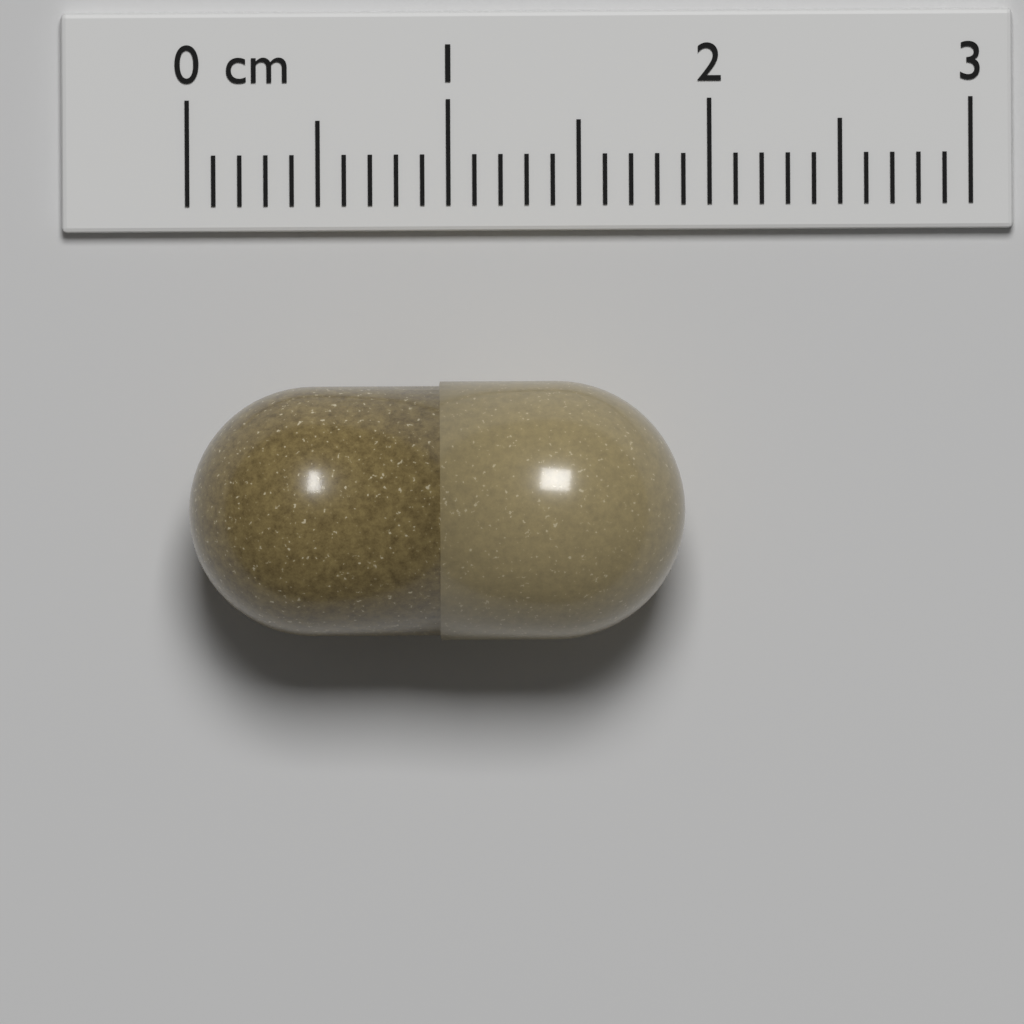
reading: 1.9 cm
